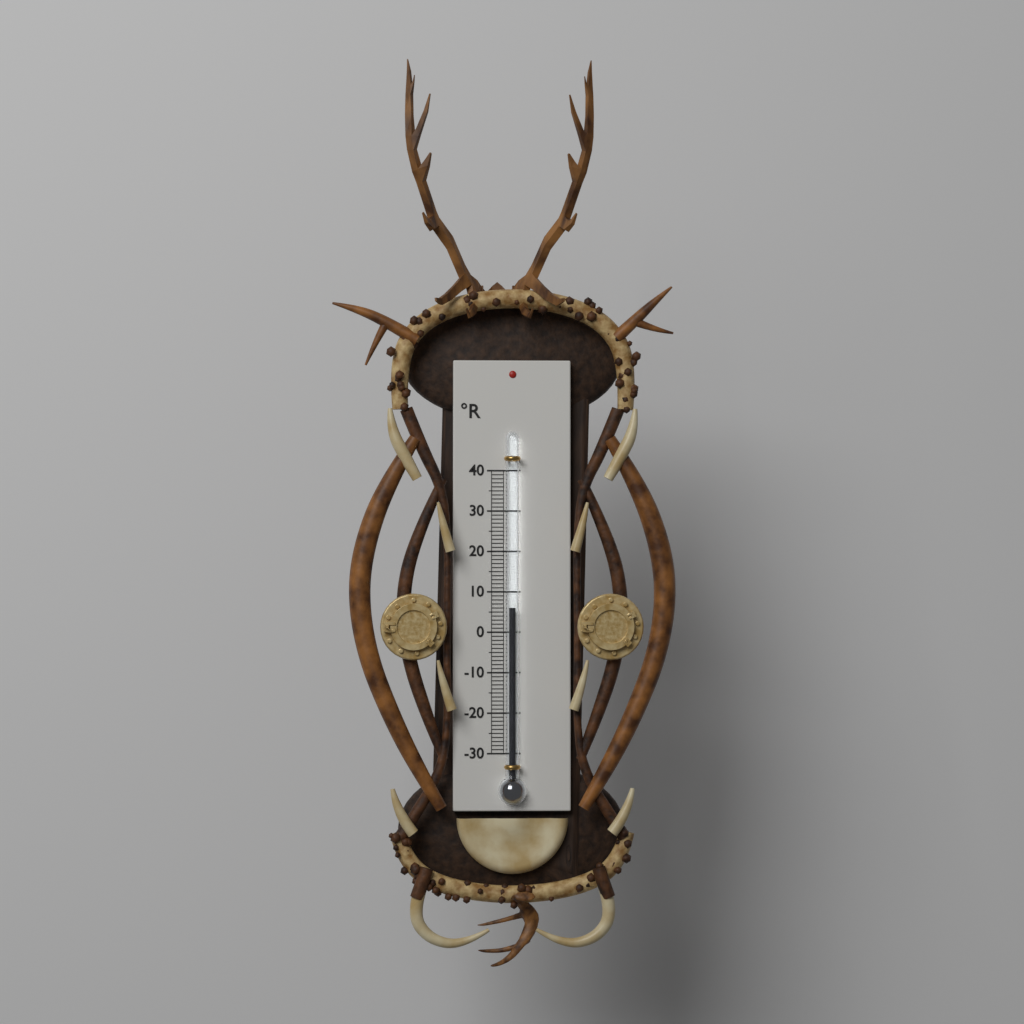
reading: 6 °R
